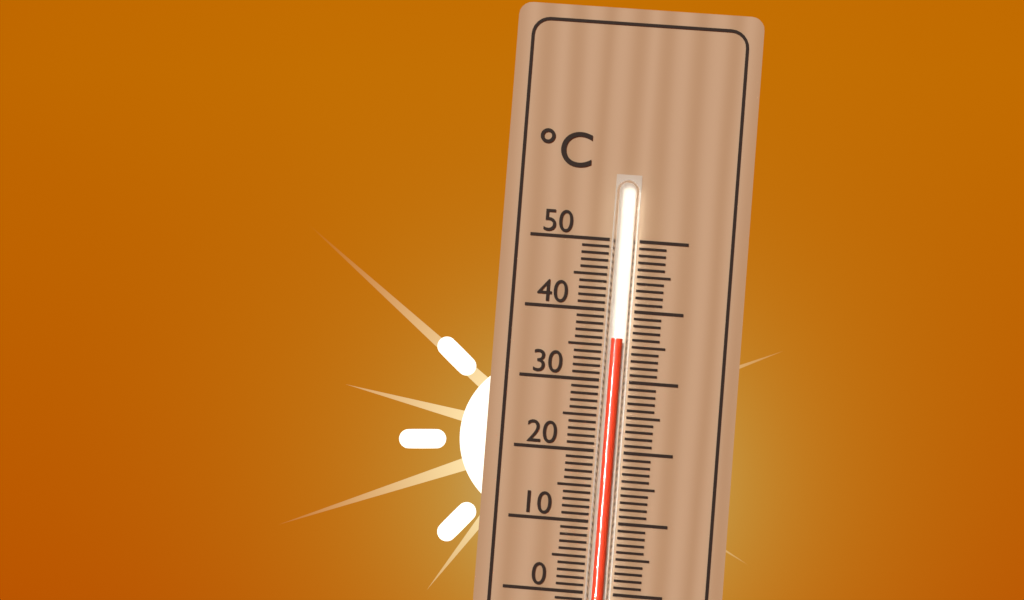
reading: 36 °C
